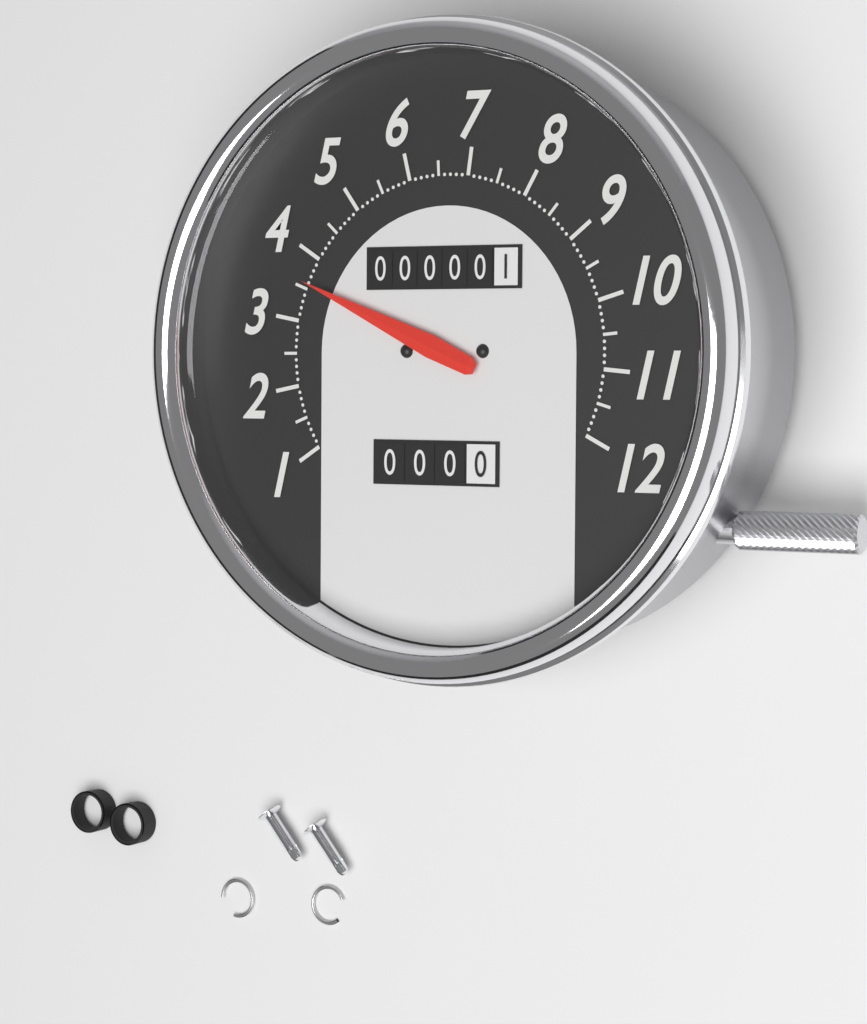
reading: 3.6 (no unit)
